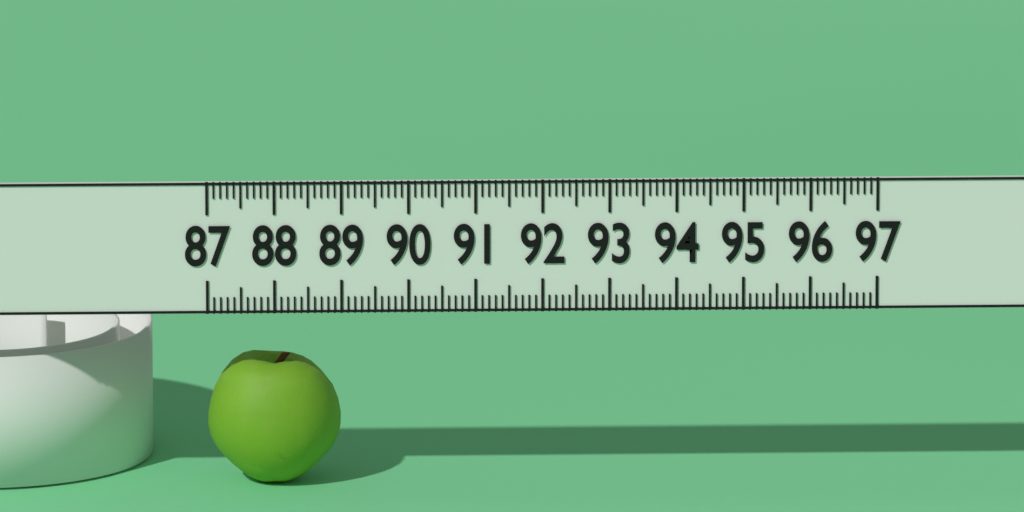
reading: 89.0 (no unit)
